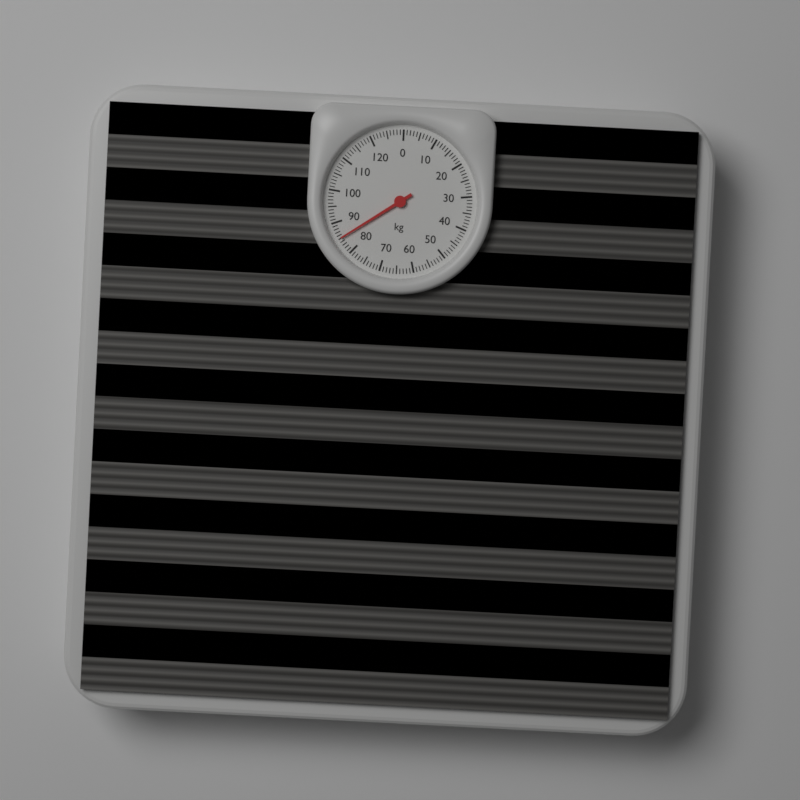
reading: 85 kg
